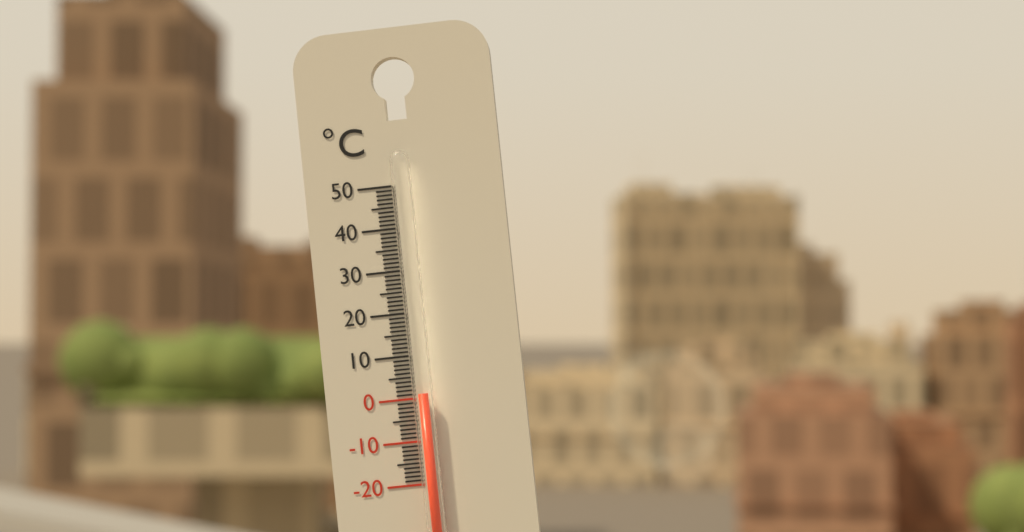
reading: 1 °C
